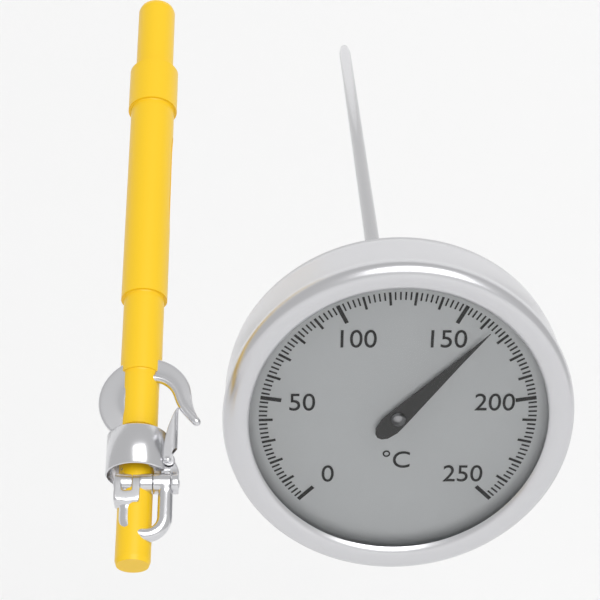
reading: 164 °C
